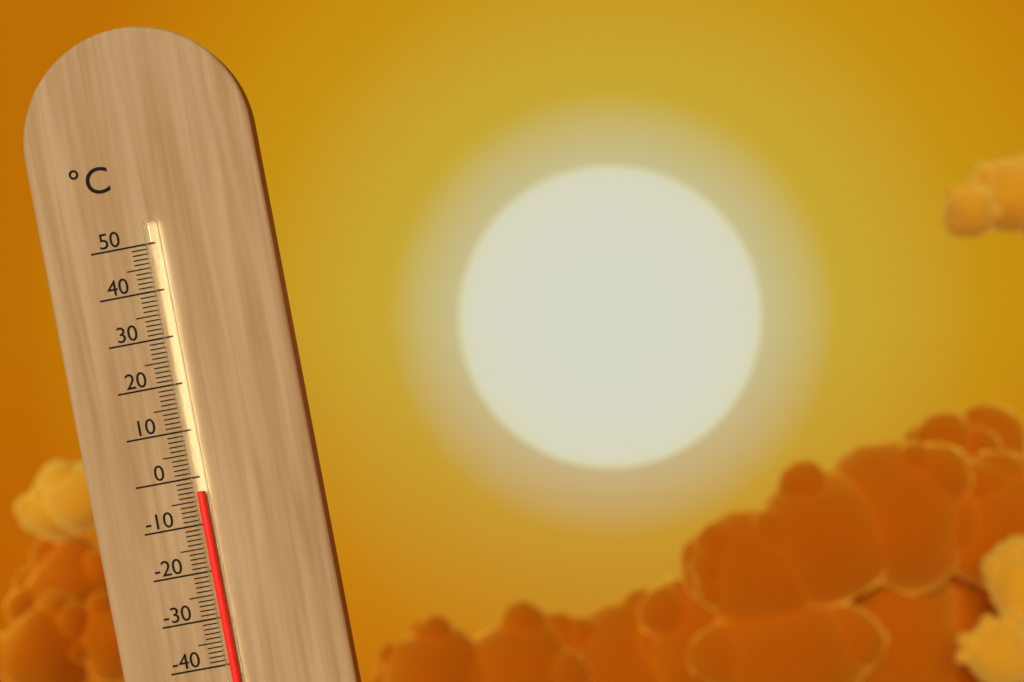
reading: -3 °C
